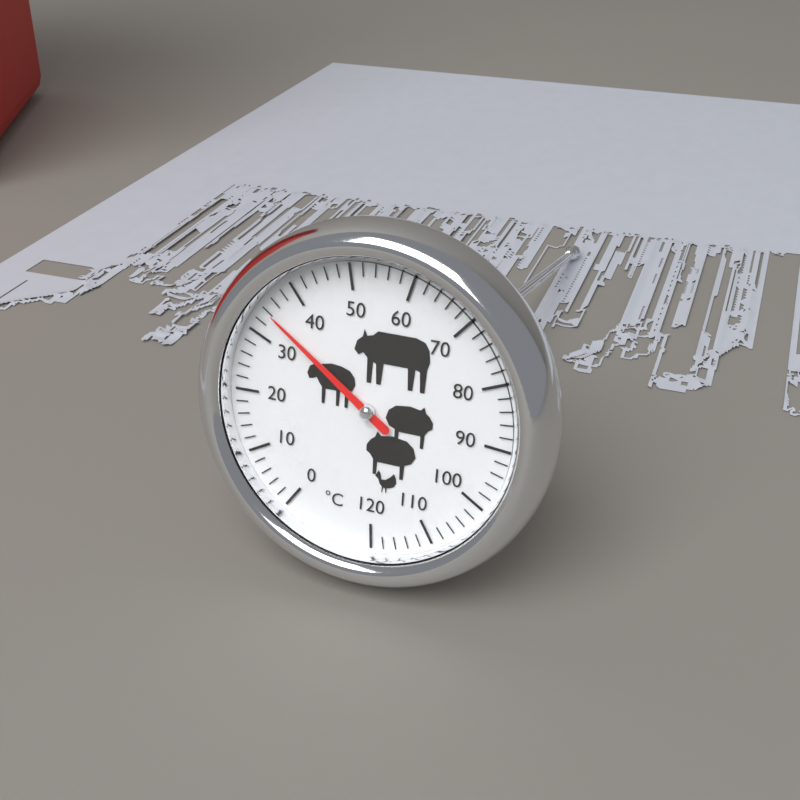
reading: 34 °C
